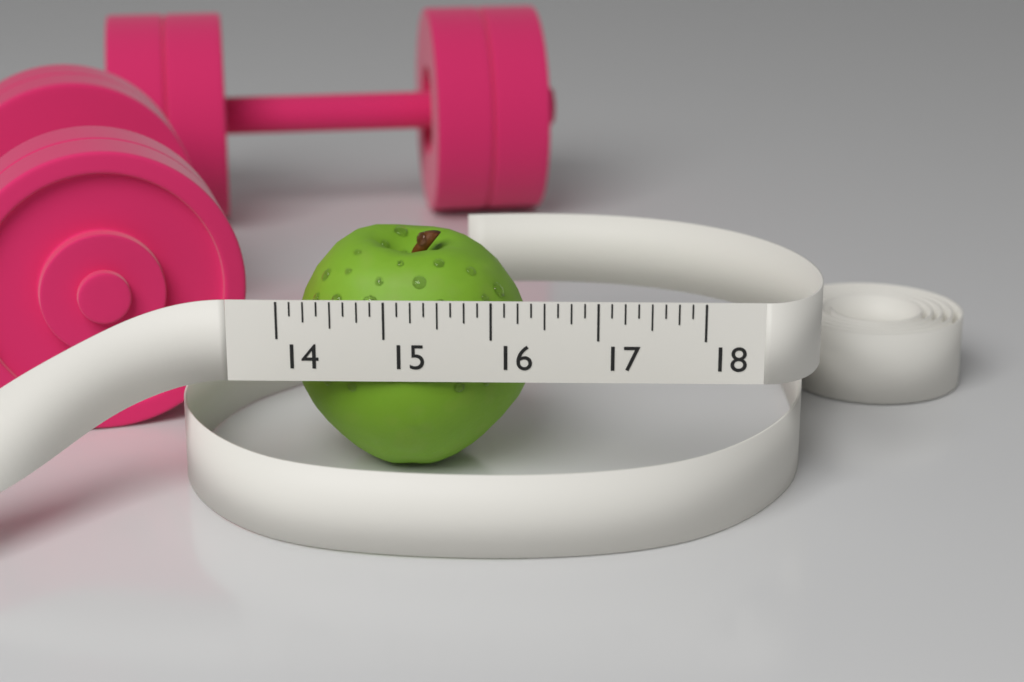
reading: 16.375 (no unit)
